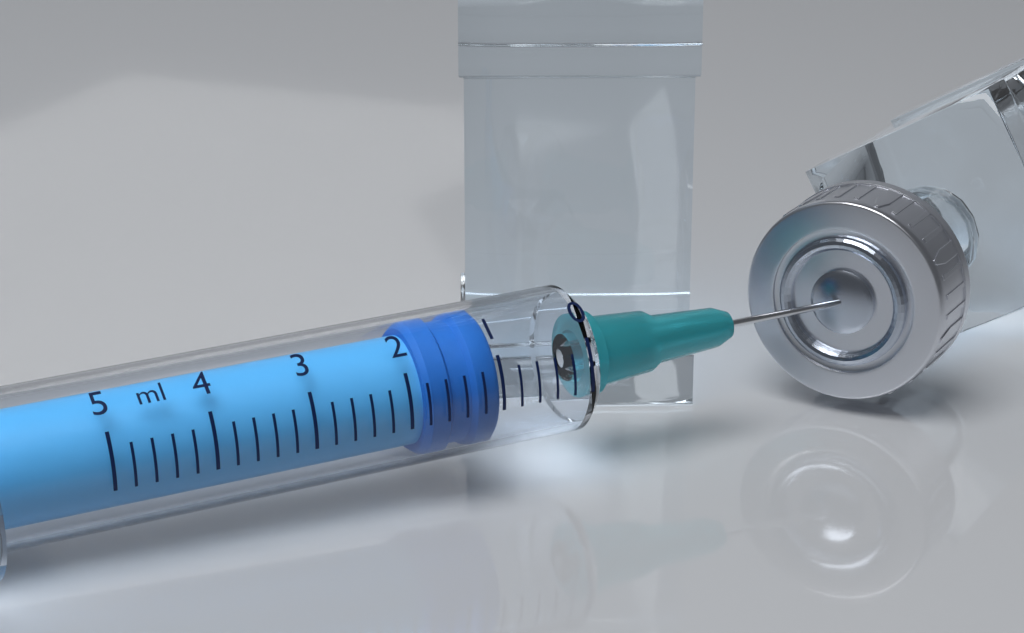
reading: 1.0 ml
